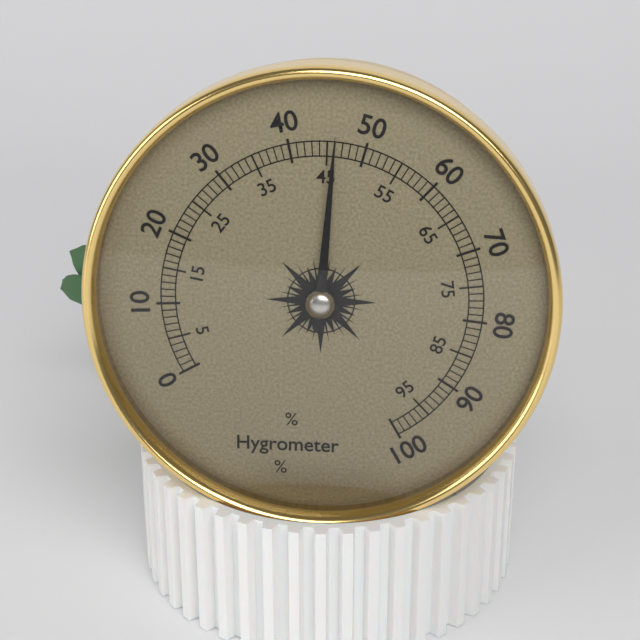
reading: 46 %
